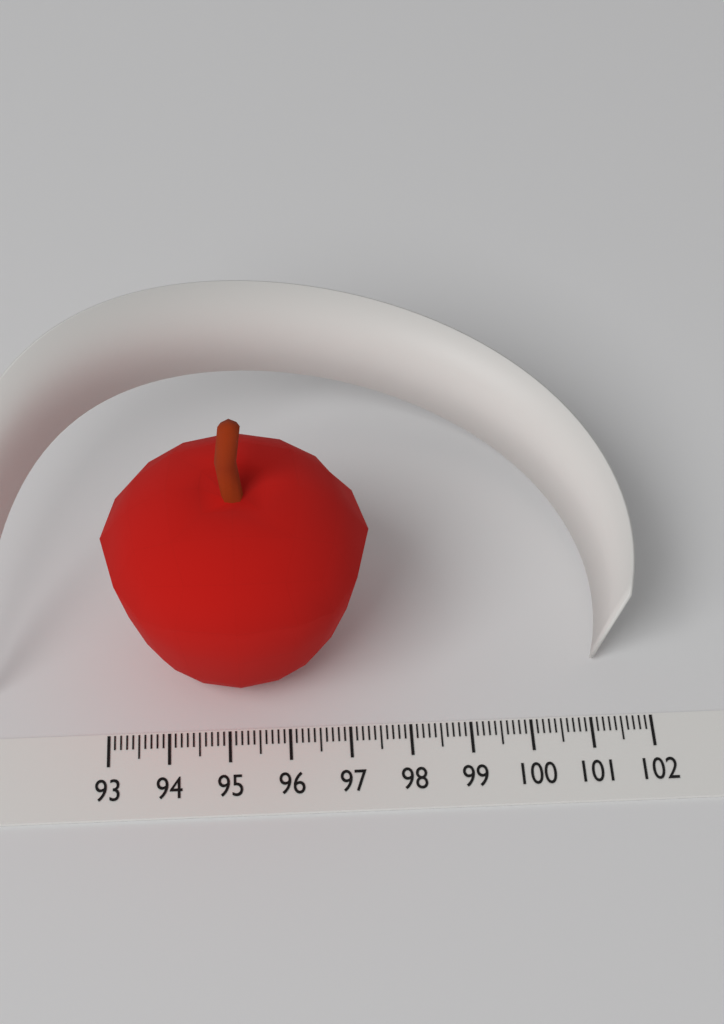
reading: 97.4 (no unit)
